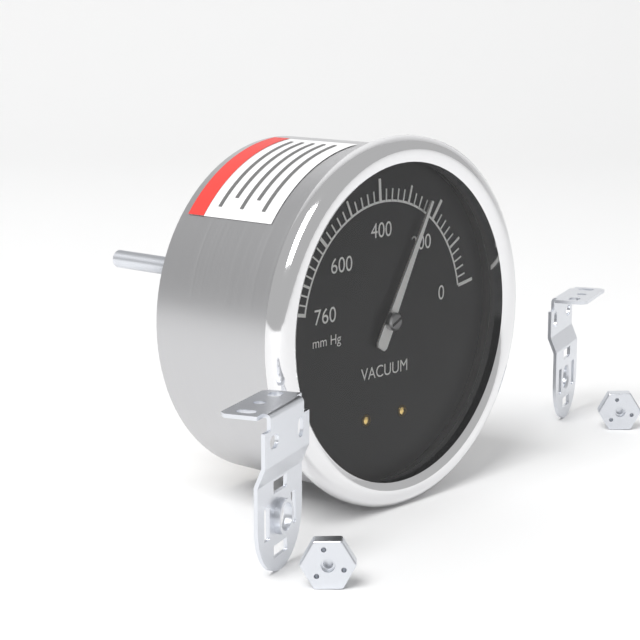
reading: 240 mm Hg
